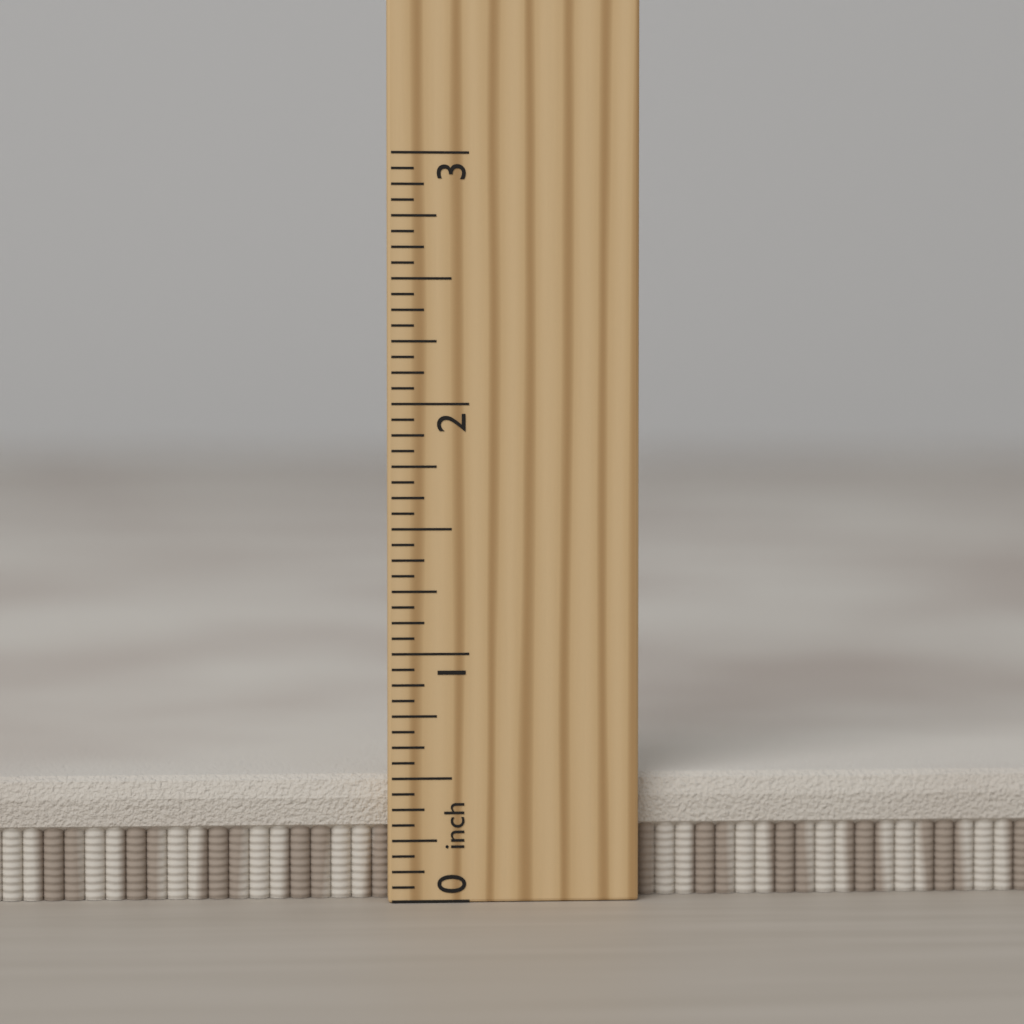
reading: 0.5000 inch
